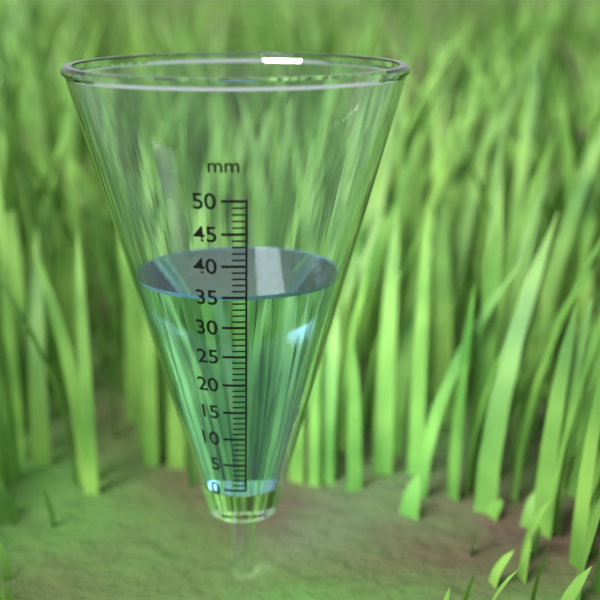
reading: 35 mm
